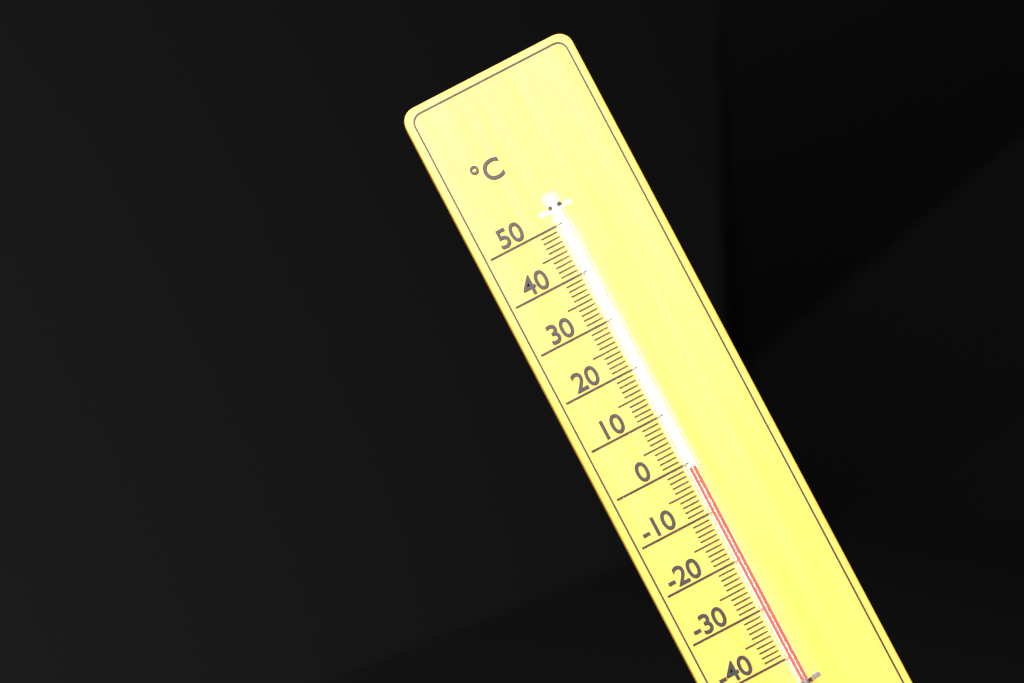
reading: -1 °C
